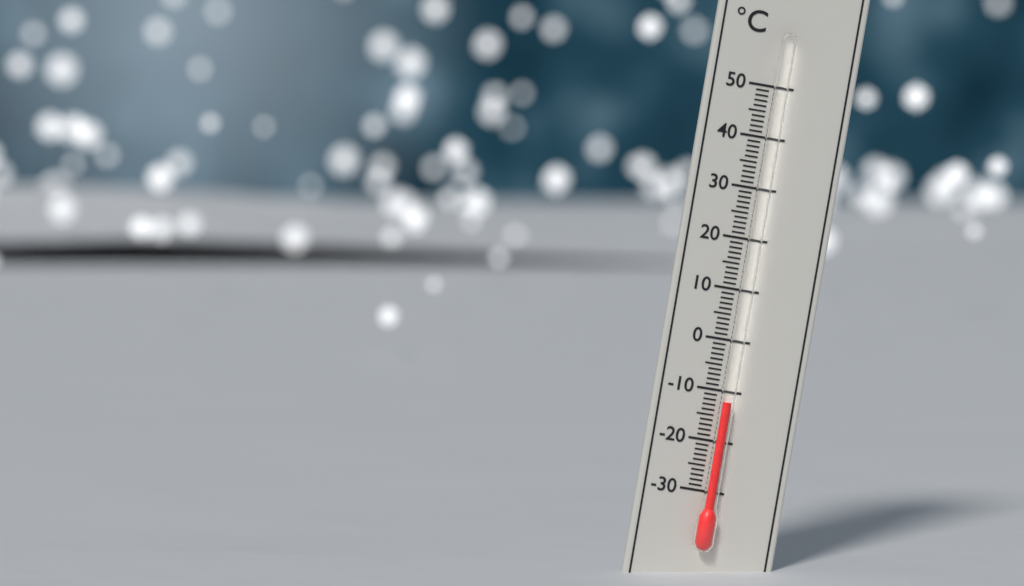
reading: -12 °C
